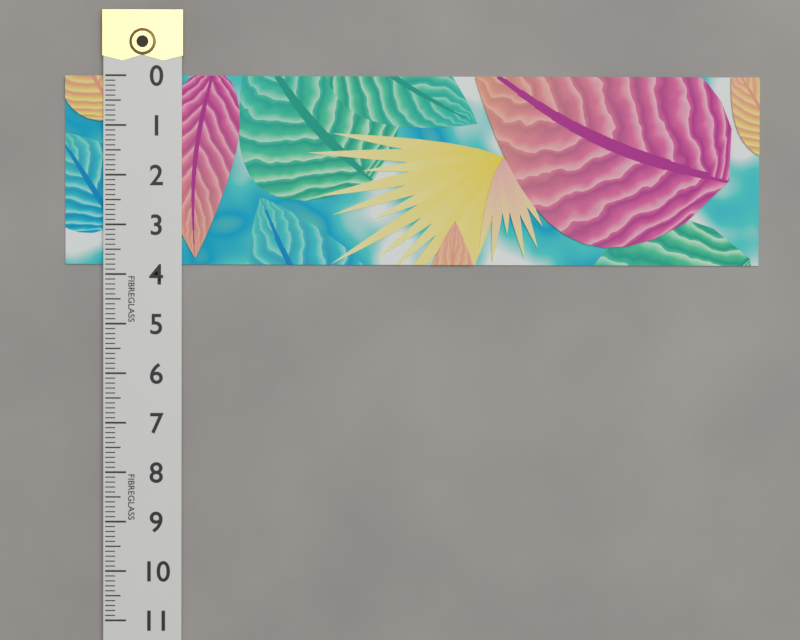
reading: 3.8 (no unit)
